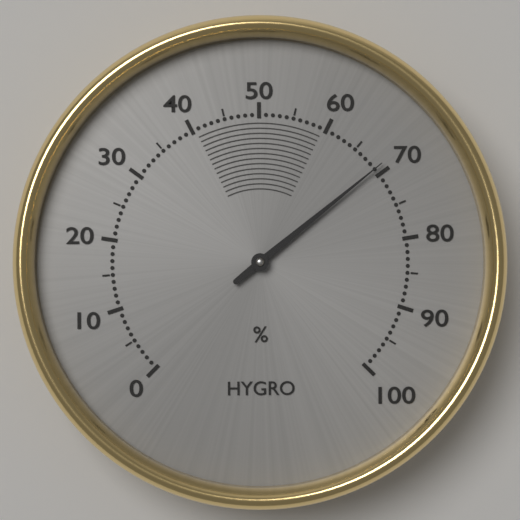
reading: 69 %
